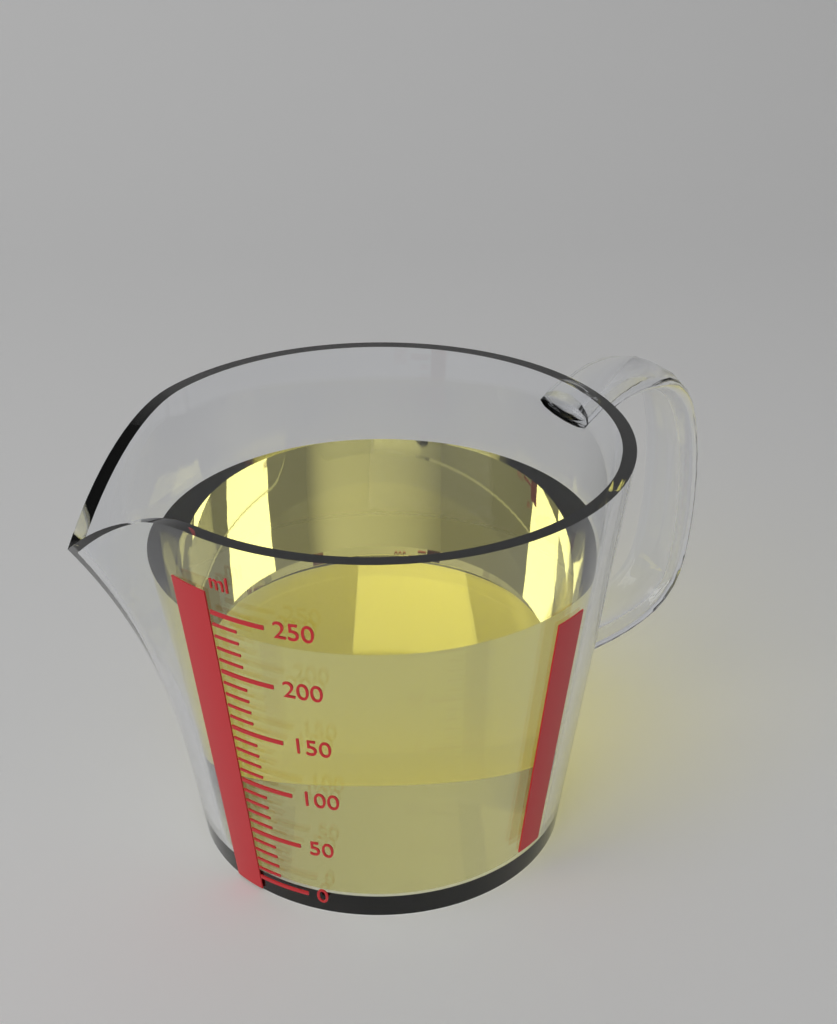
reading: 230 ml
